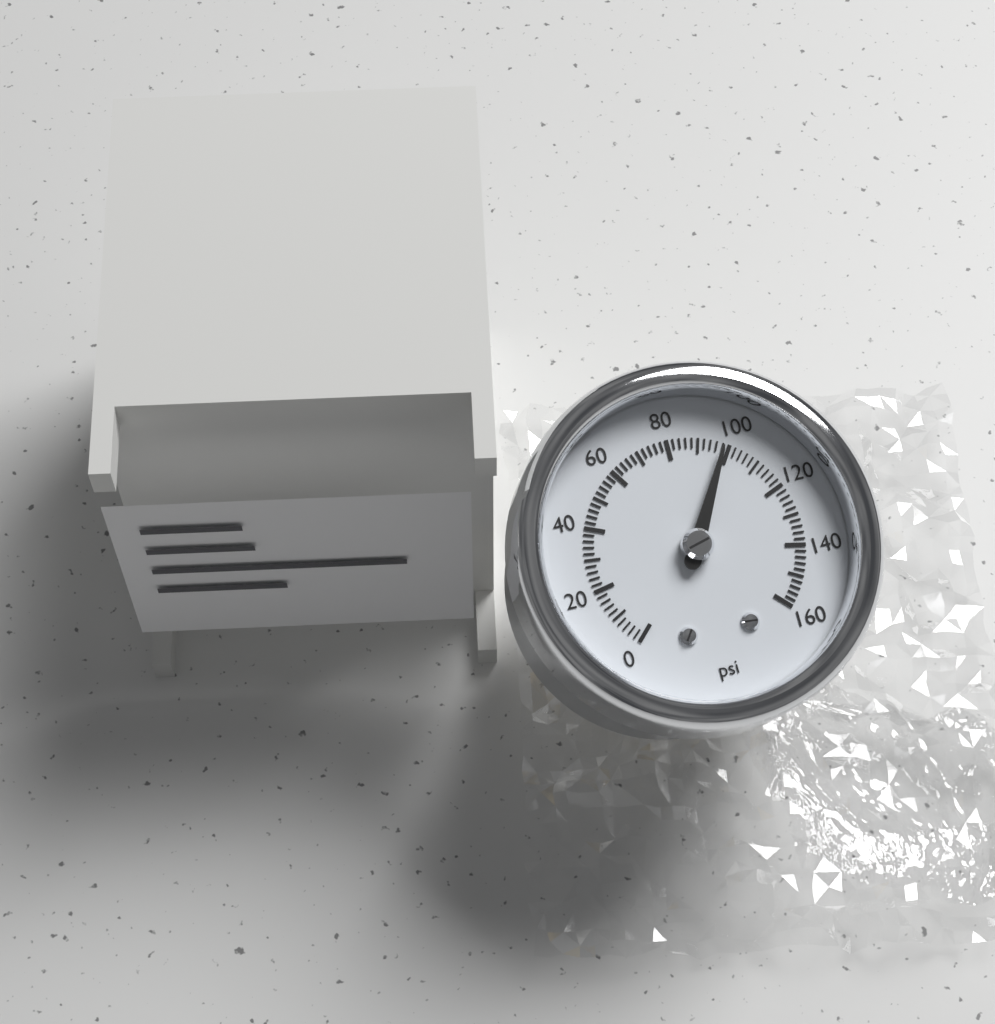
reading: 98 psi
